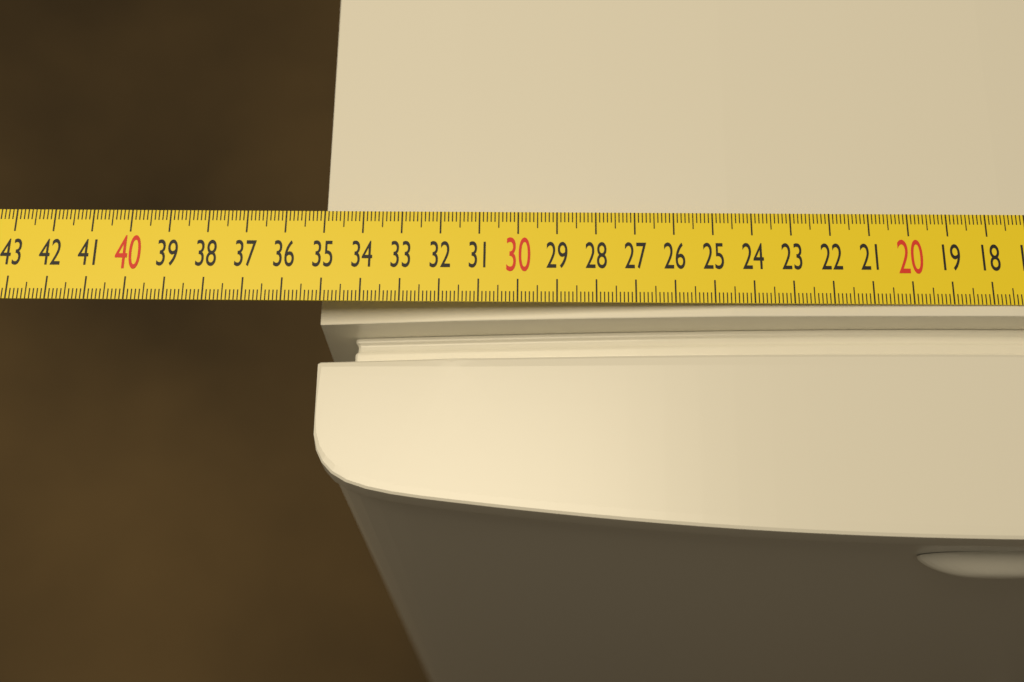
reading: 35.1 cm
